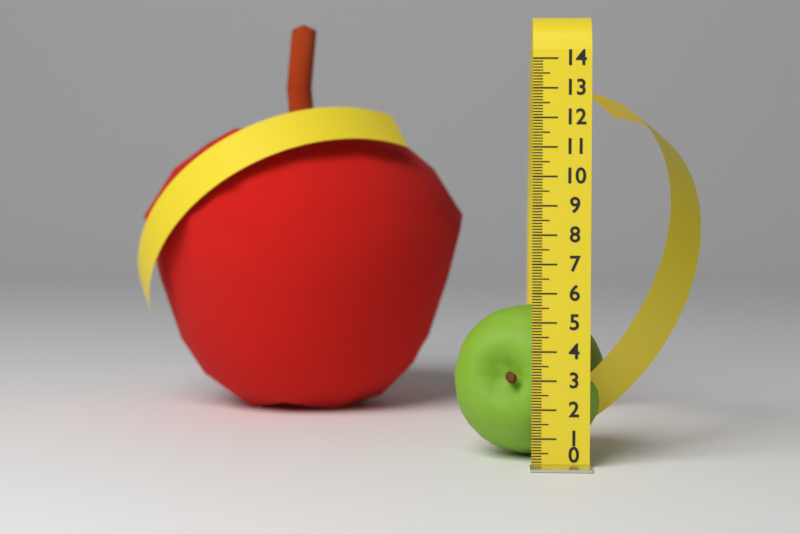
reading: 5.4 (no unit)
